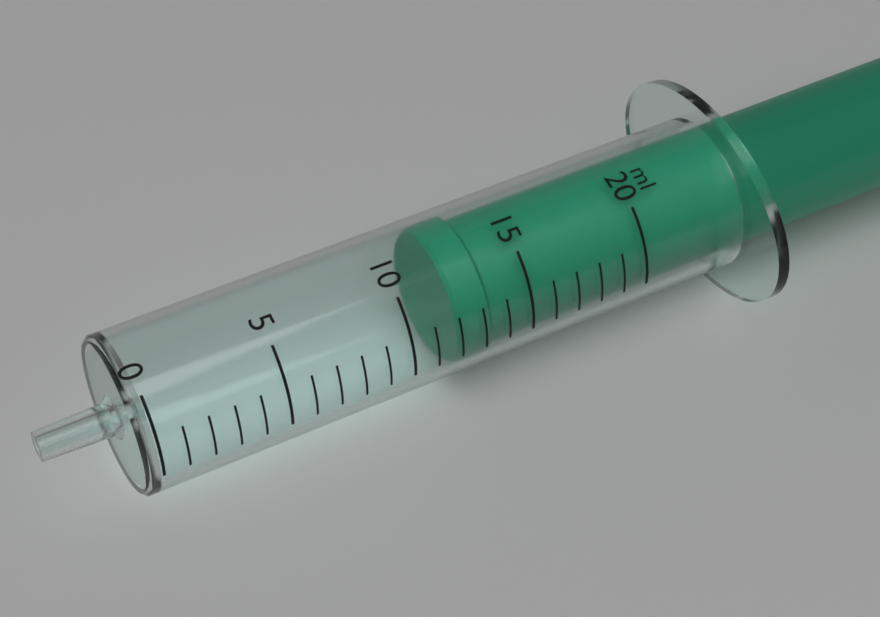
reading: 12 ml
